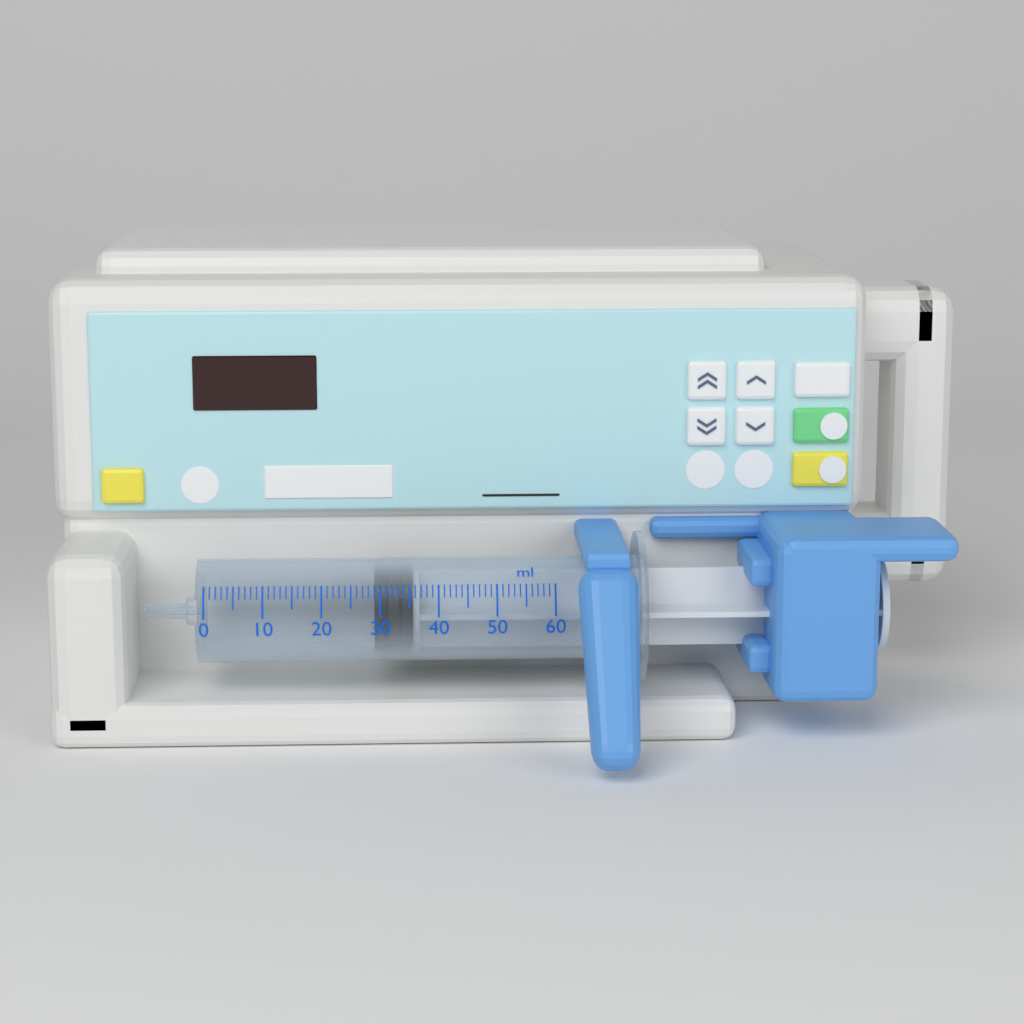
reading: 29 ml
